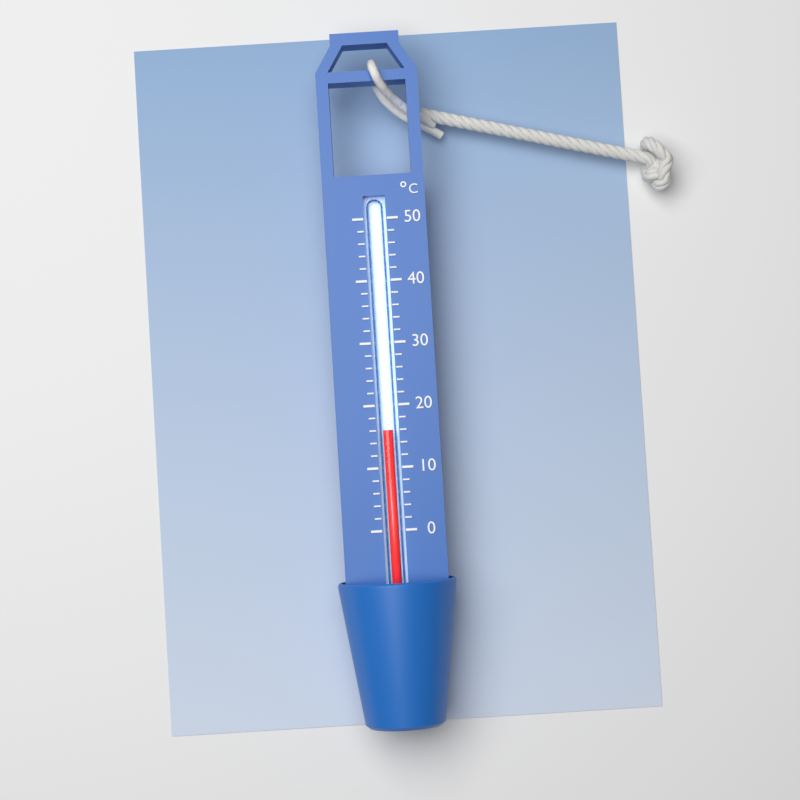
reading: 16 °C
